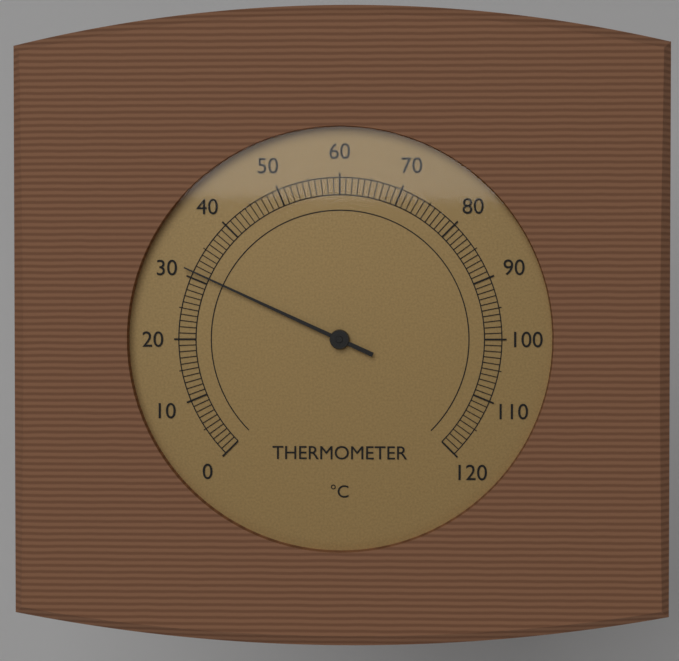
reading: 31 °C
